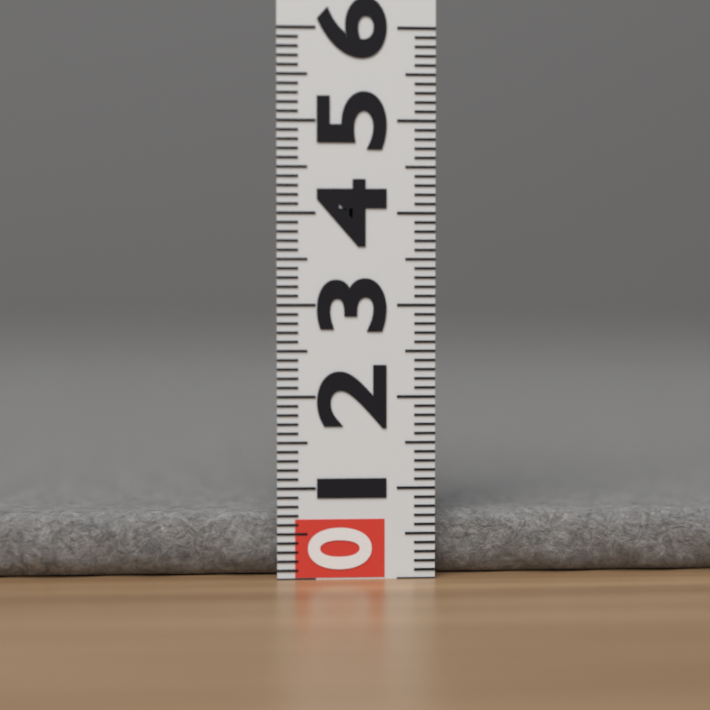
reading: 0.7 (no unit)
